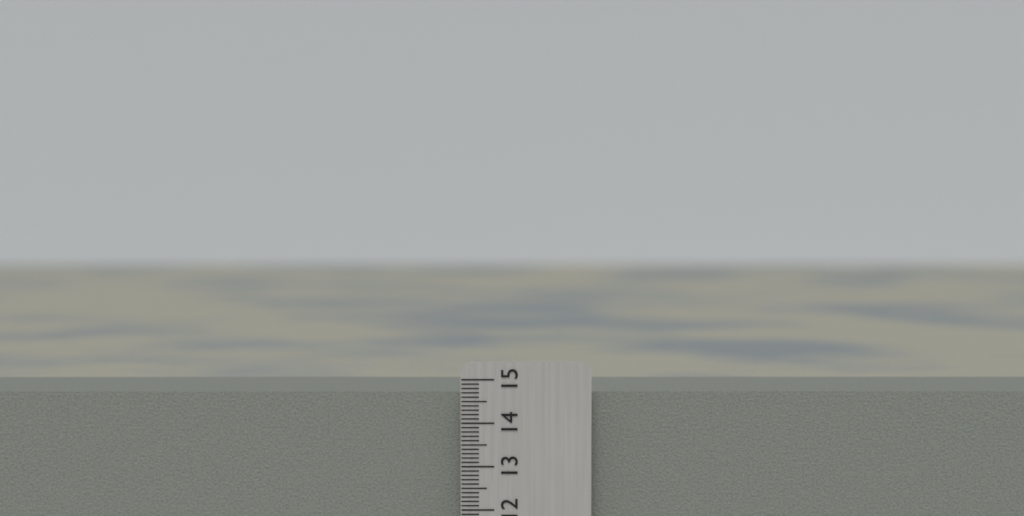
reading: 14.7 cm
